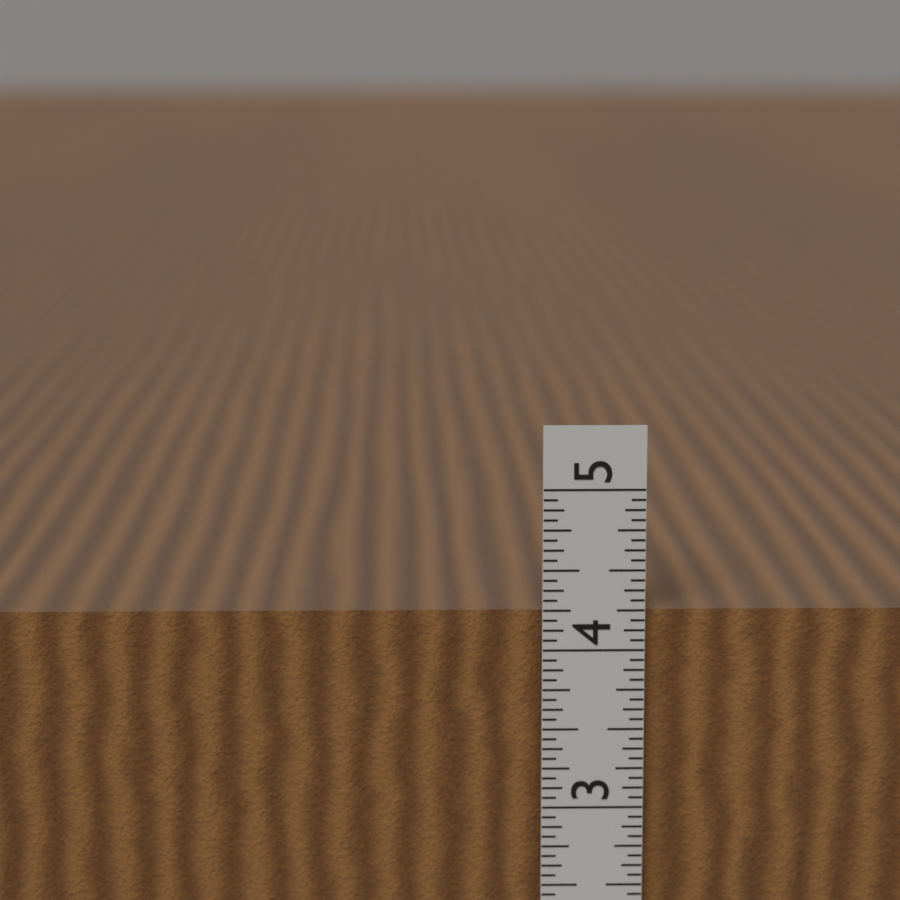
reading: 4.3125 in
